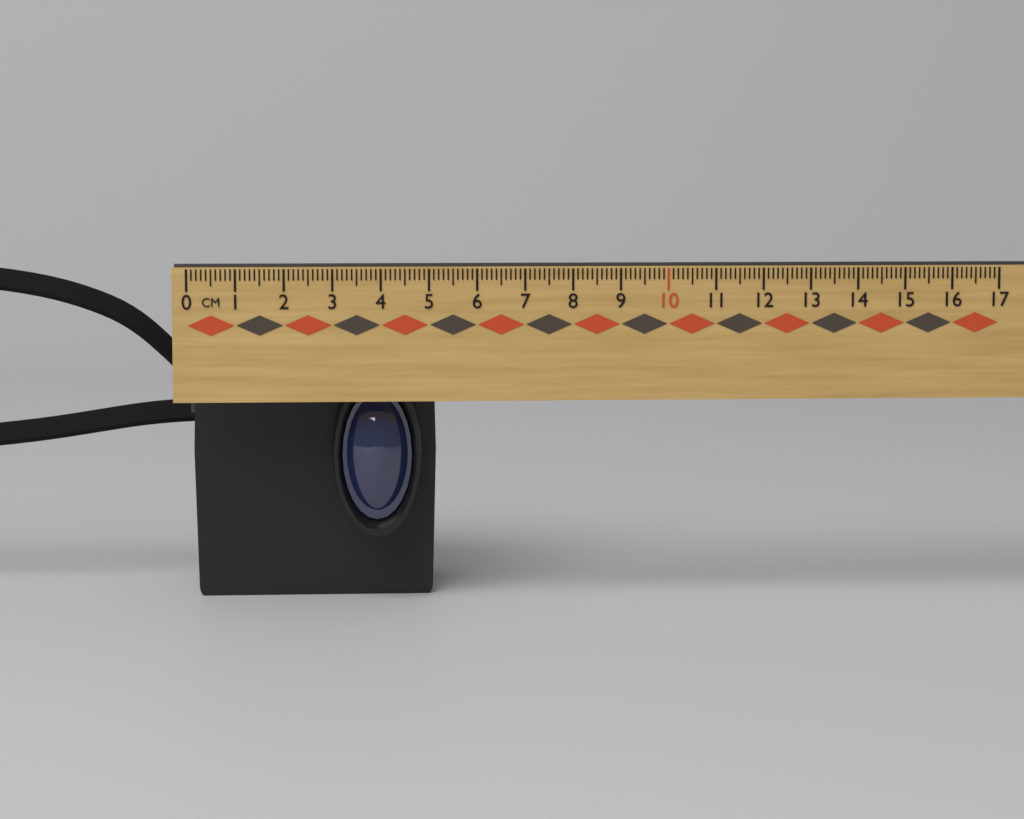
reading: 5.2 cm
